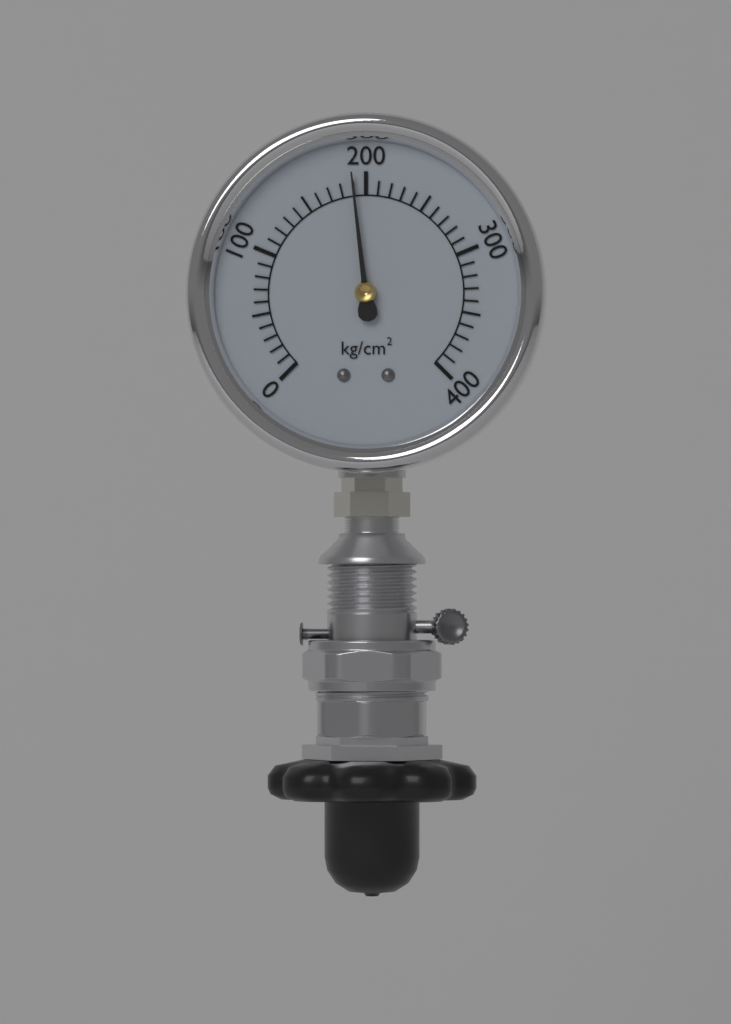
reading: 190 kg/cm²
